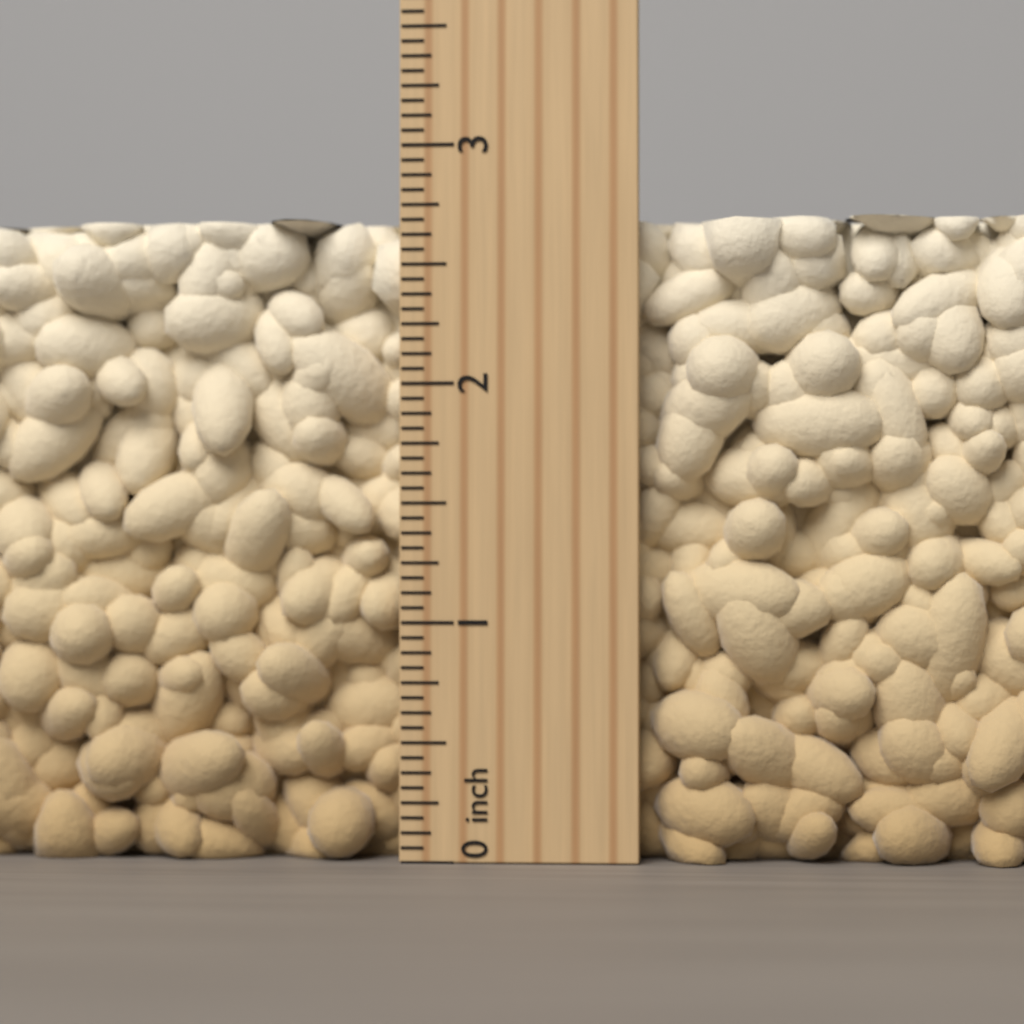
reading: 2.6875 inch
